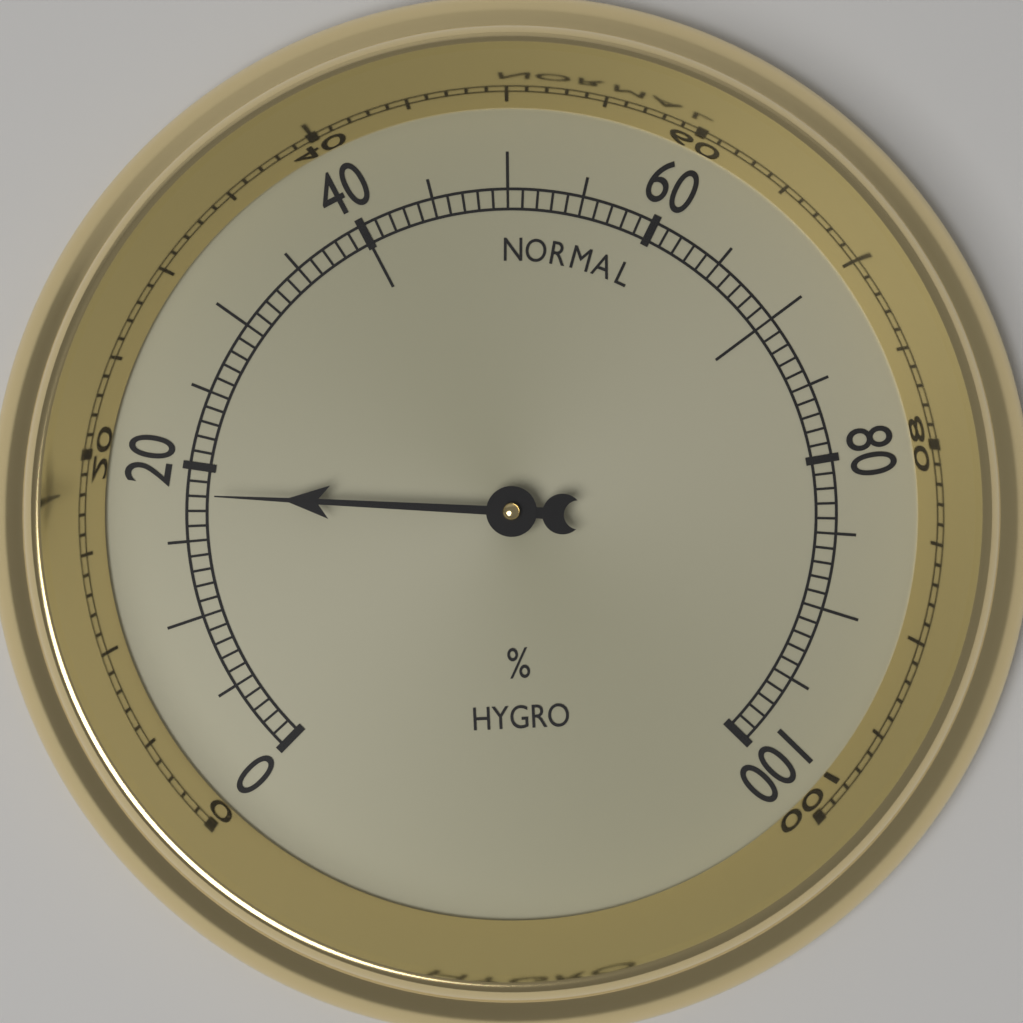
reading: 18 %
